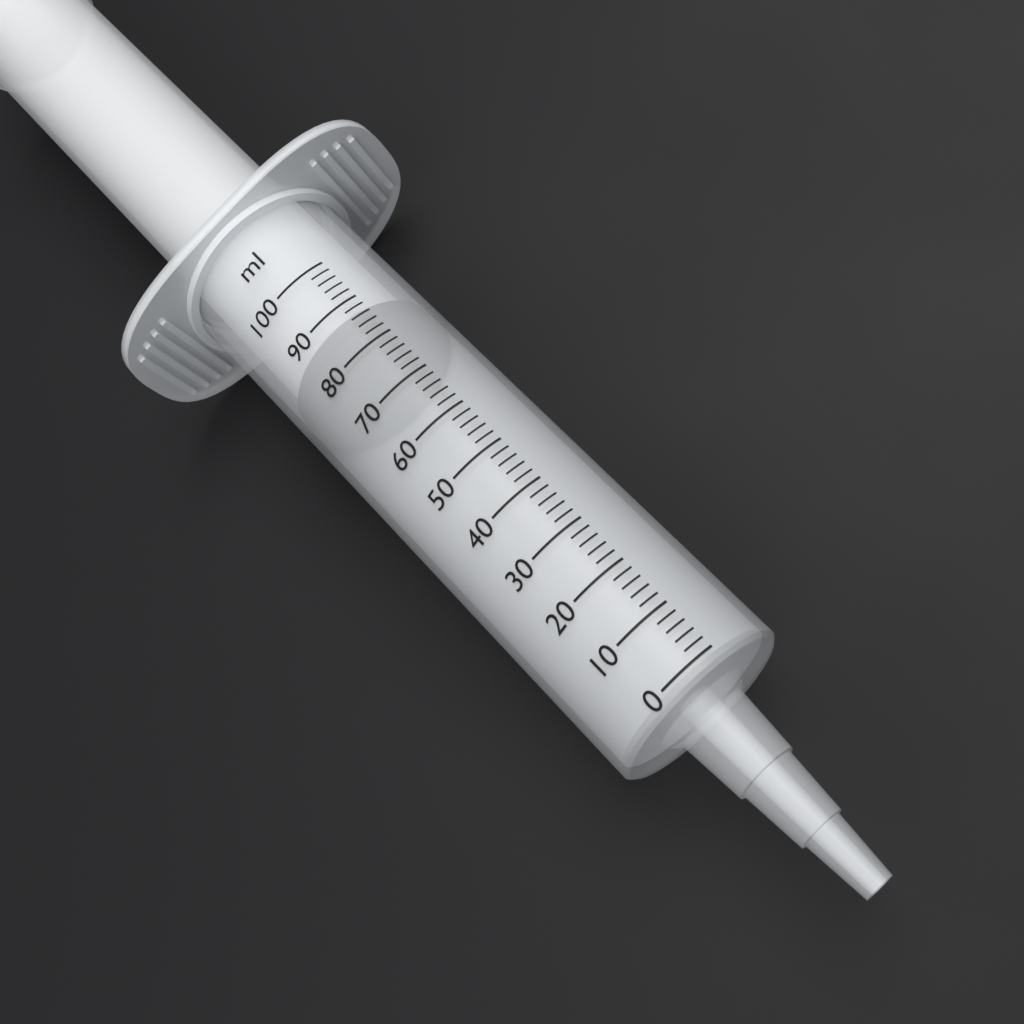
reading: 80 ml
